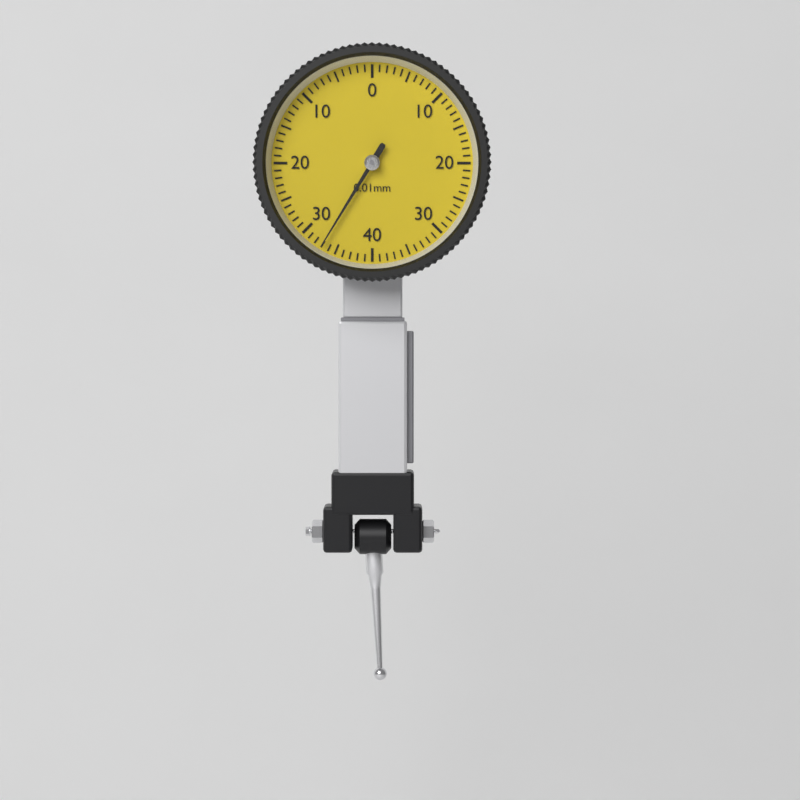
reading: 0.33 mm
